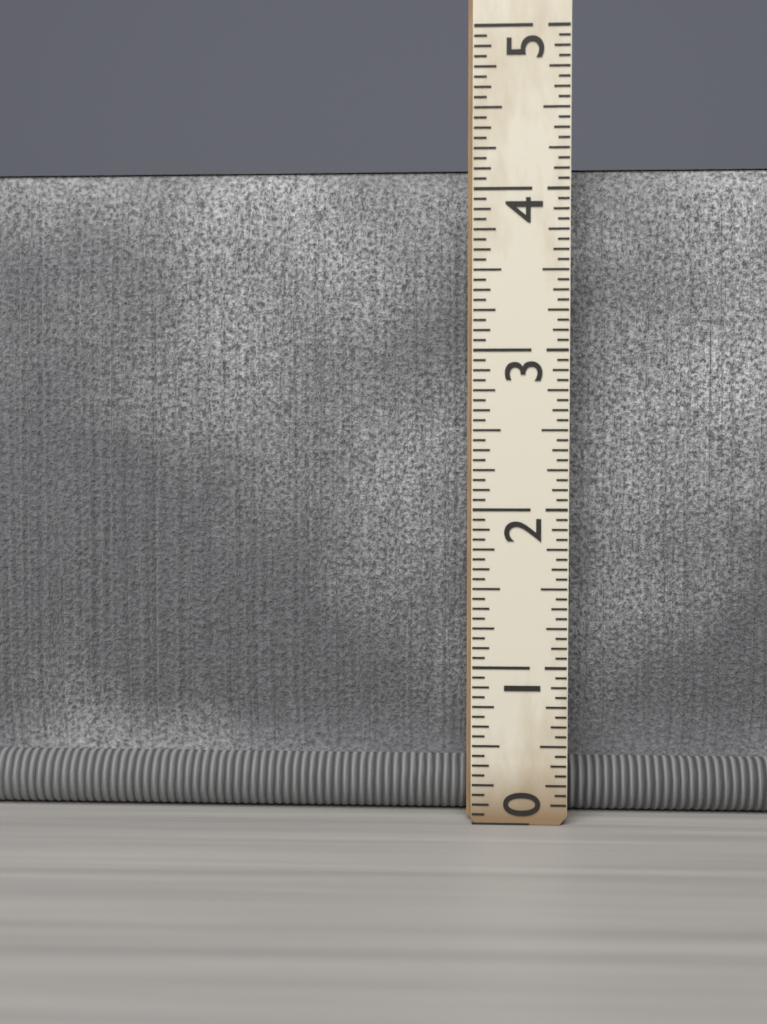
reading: 4.1875 (no unit)
